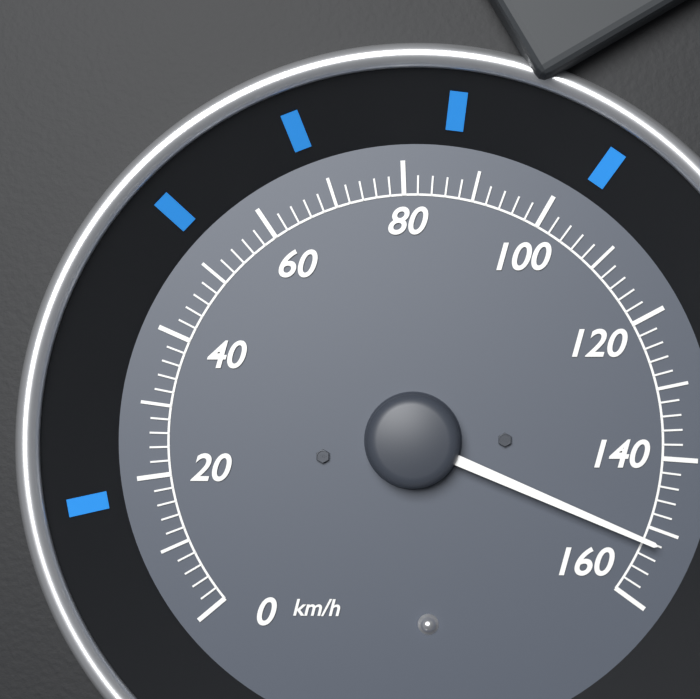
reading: 152 km/h
